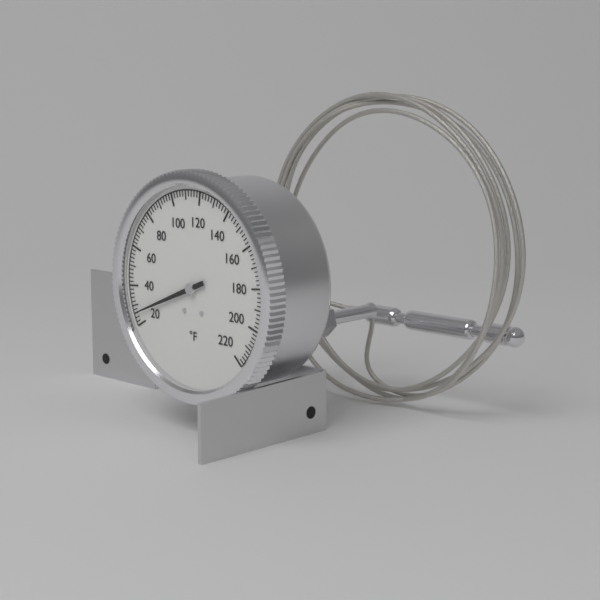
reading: 26 °F
